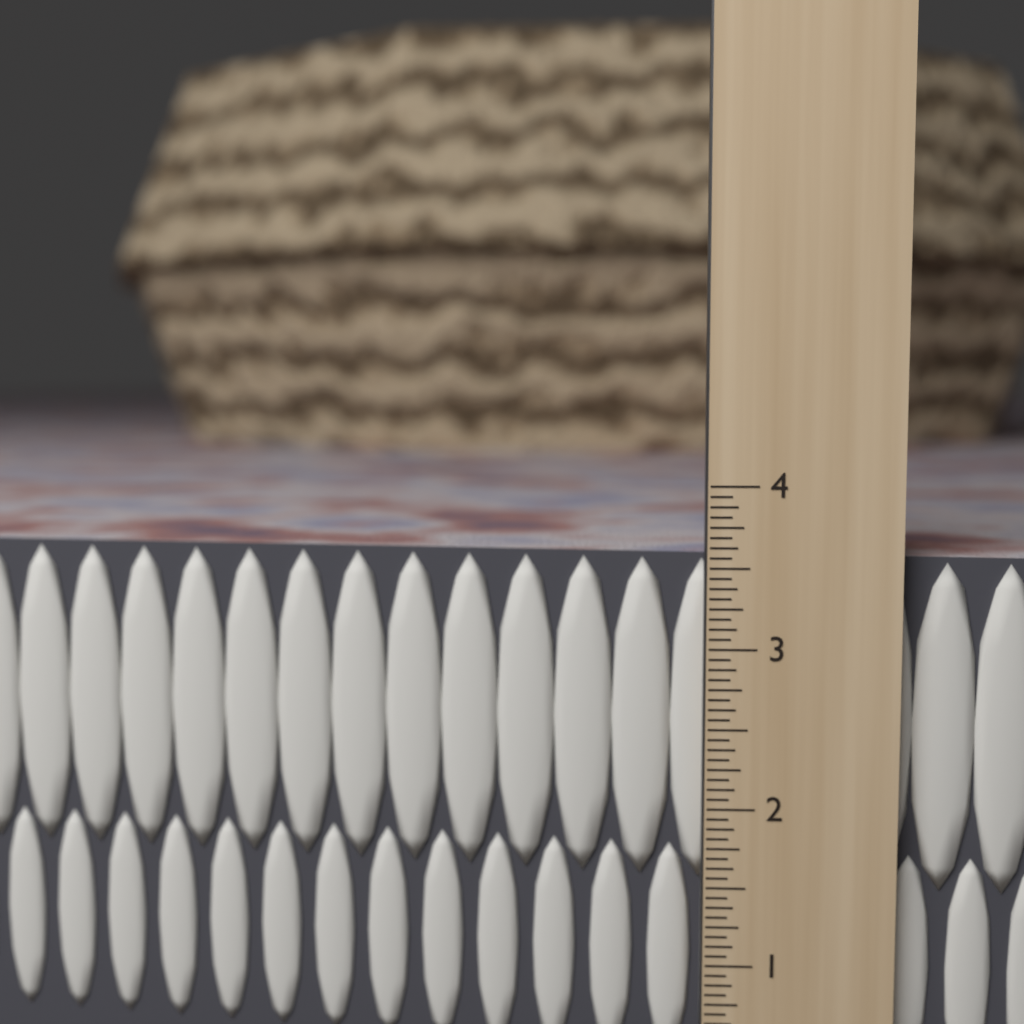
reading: 3.5625 in
